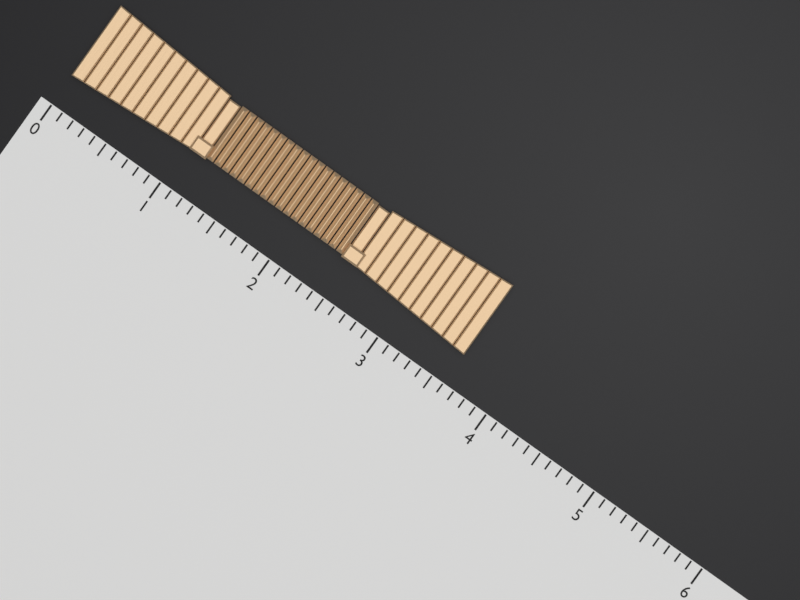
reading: 3.6 (no unit)
